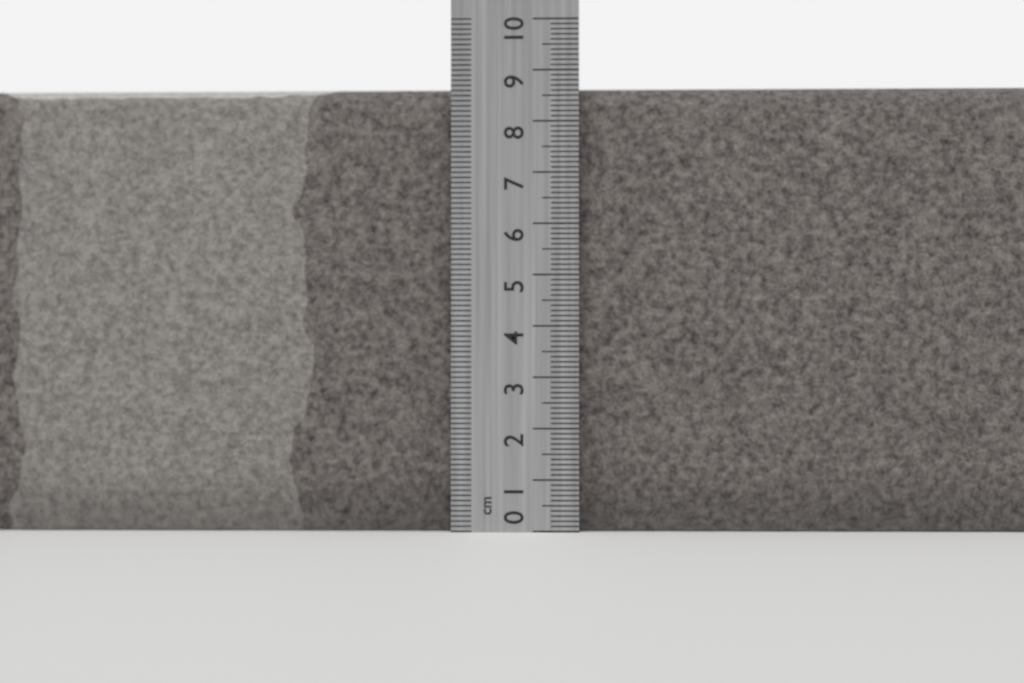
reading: 8.7 cm
